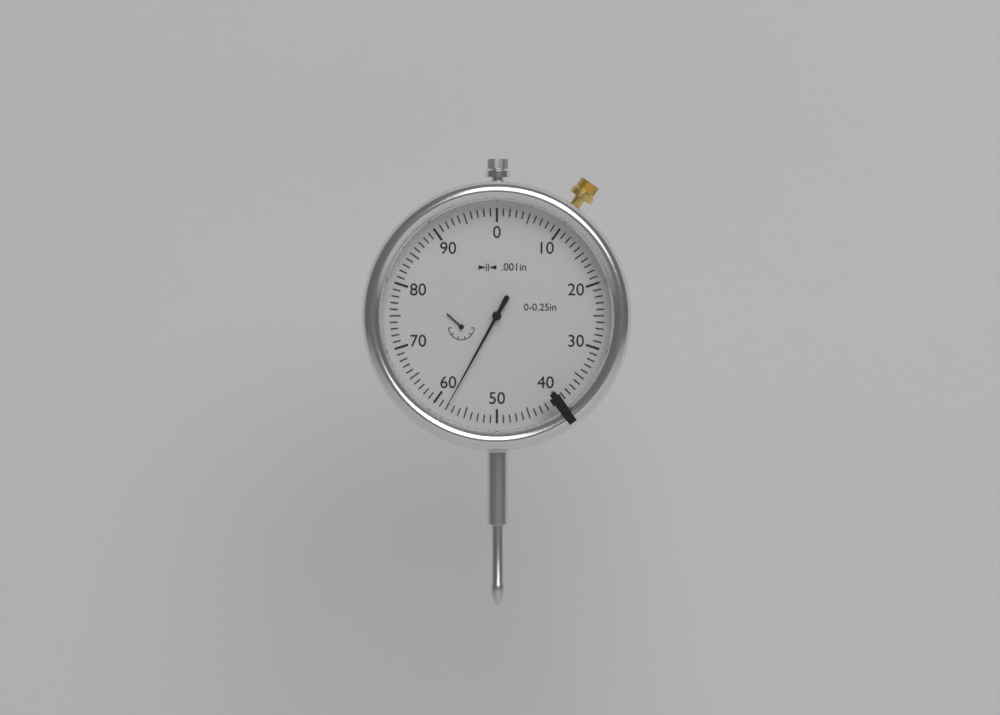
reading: 0.058 in
